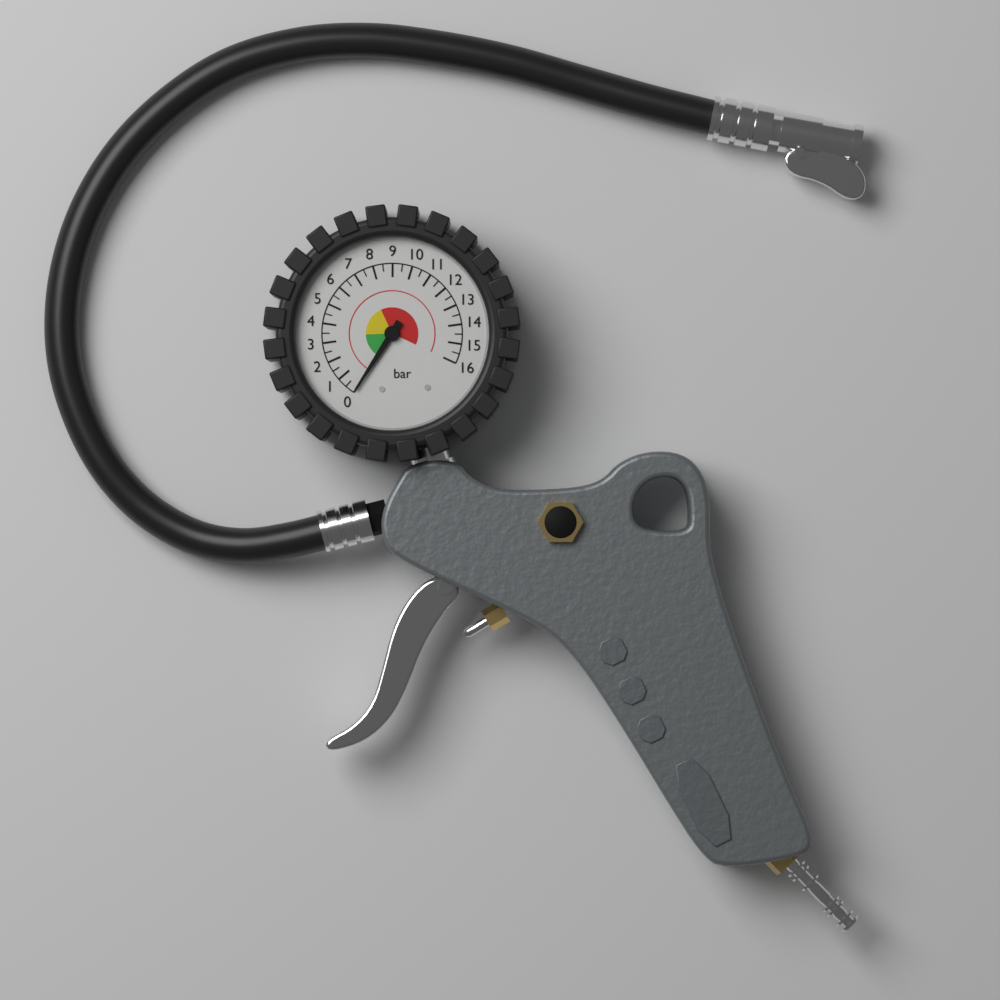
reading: 0.0 bar
